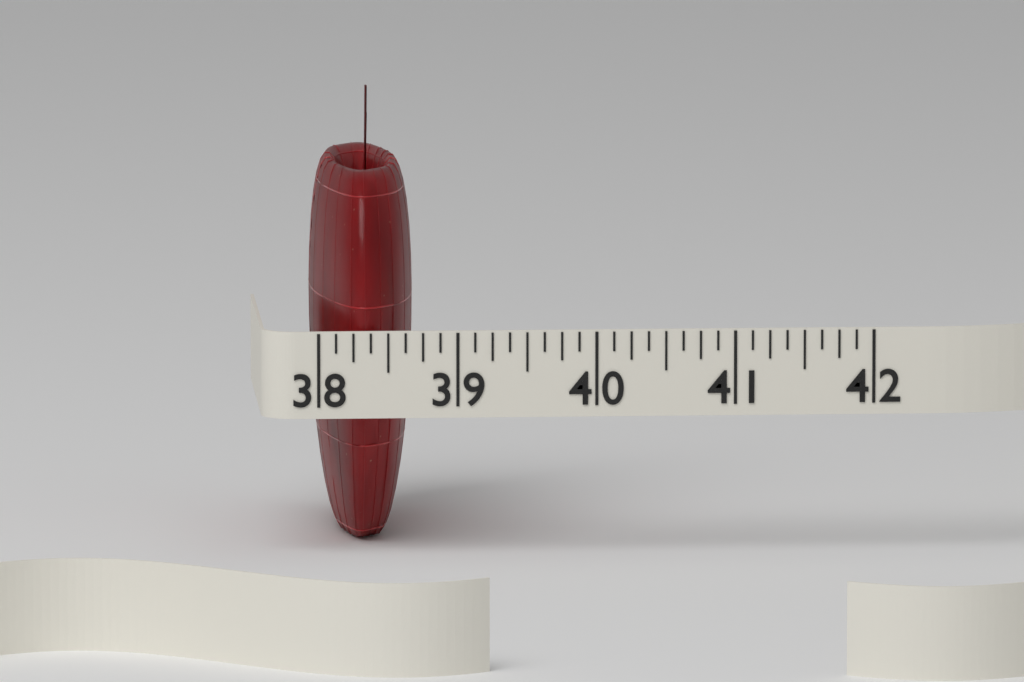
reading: 38.750 (no unit)
